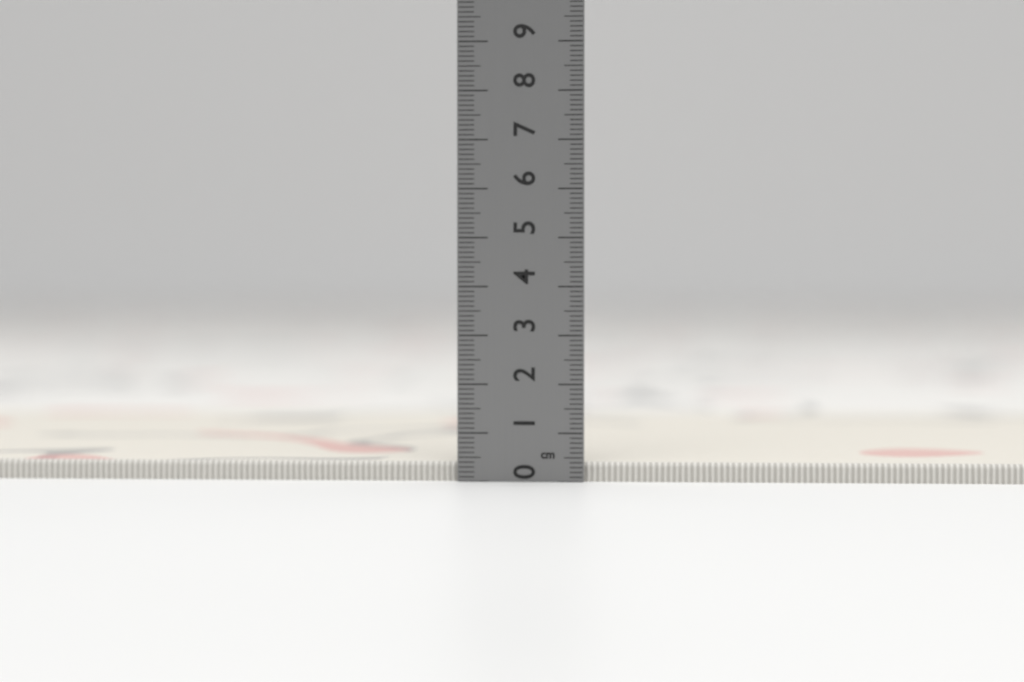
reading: 0.4 cm
